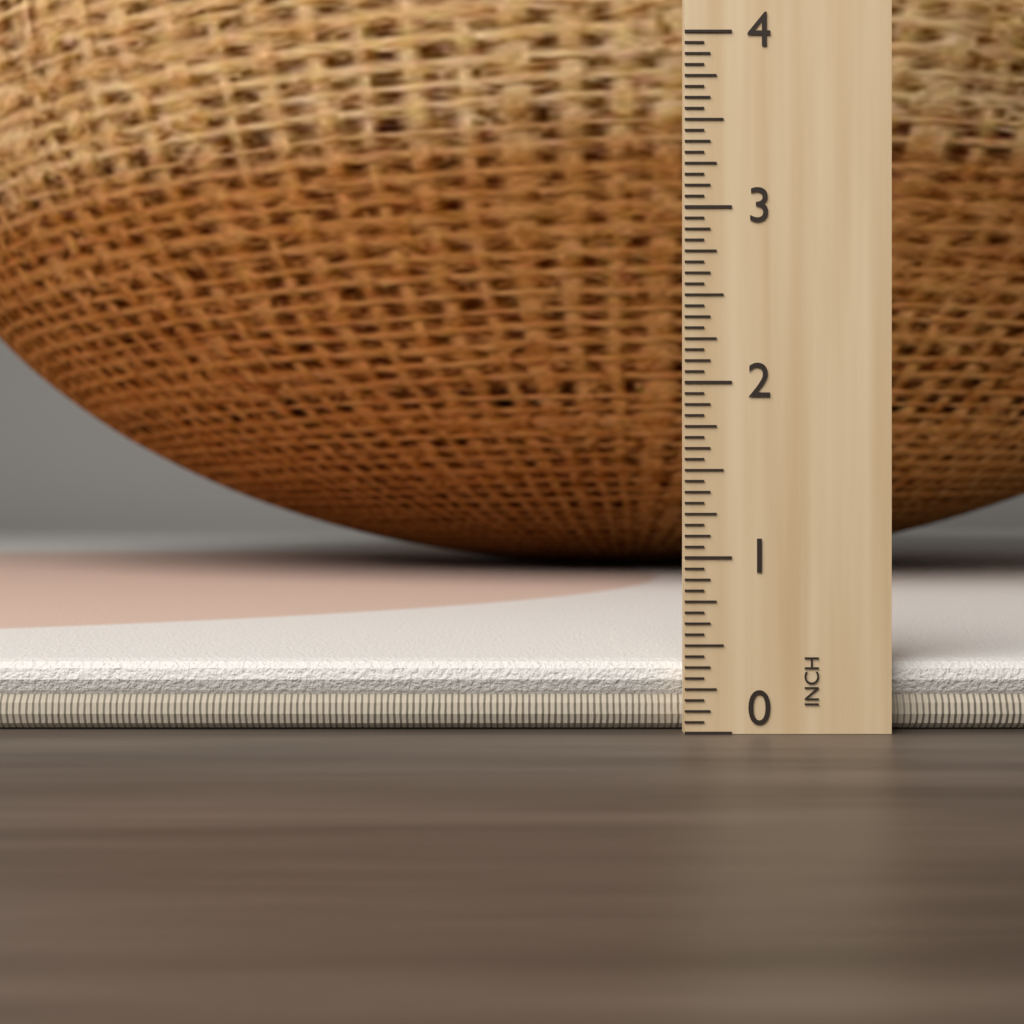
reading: 0.4000 in
